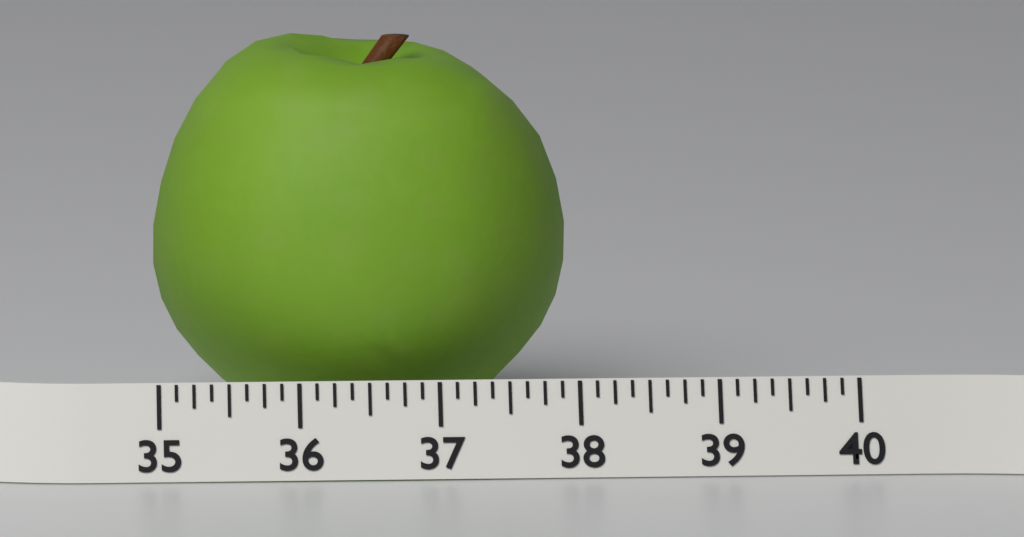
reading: 38.000 (no unit)
